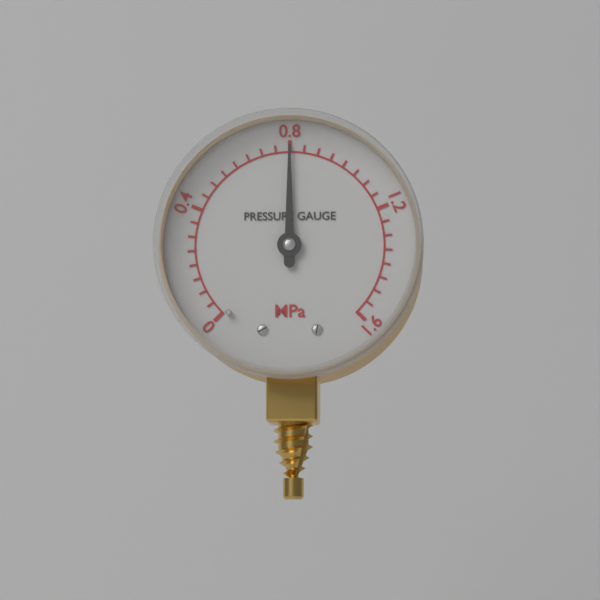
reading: 0.80 MPa
